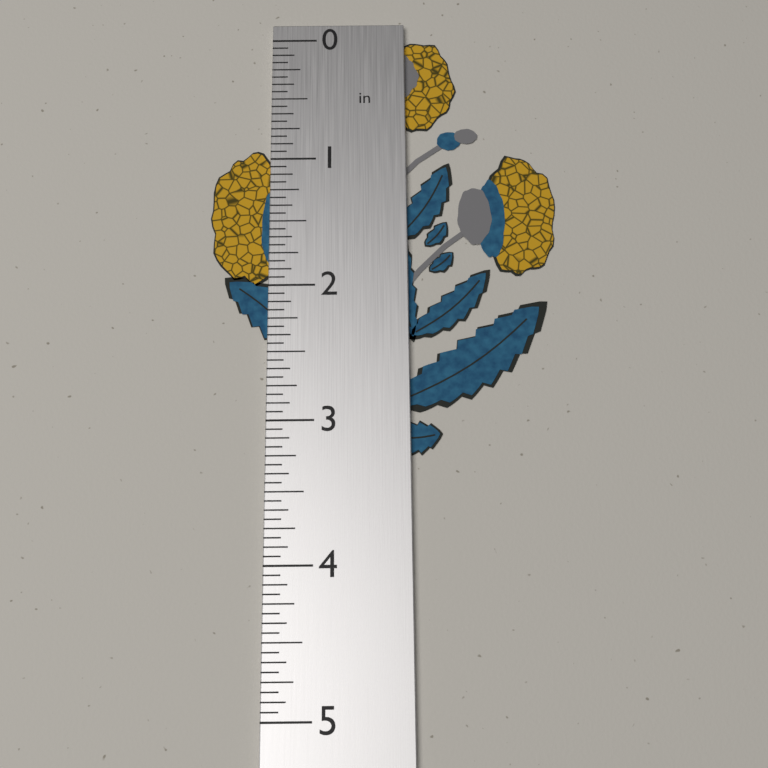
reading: 3.2500 in
